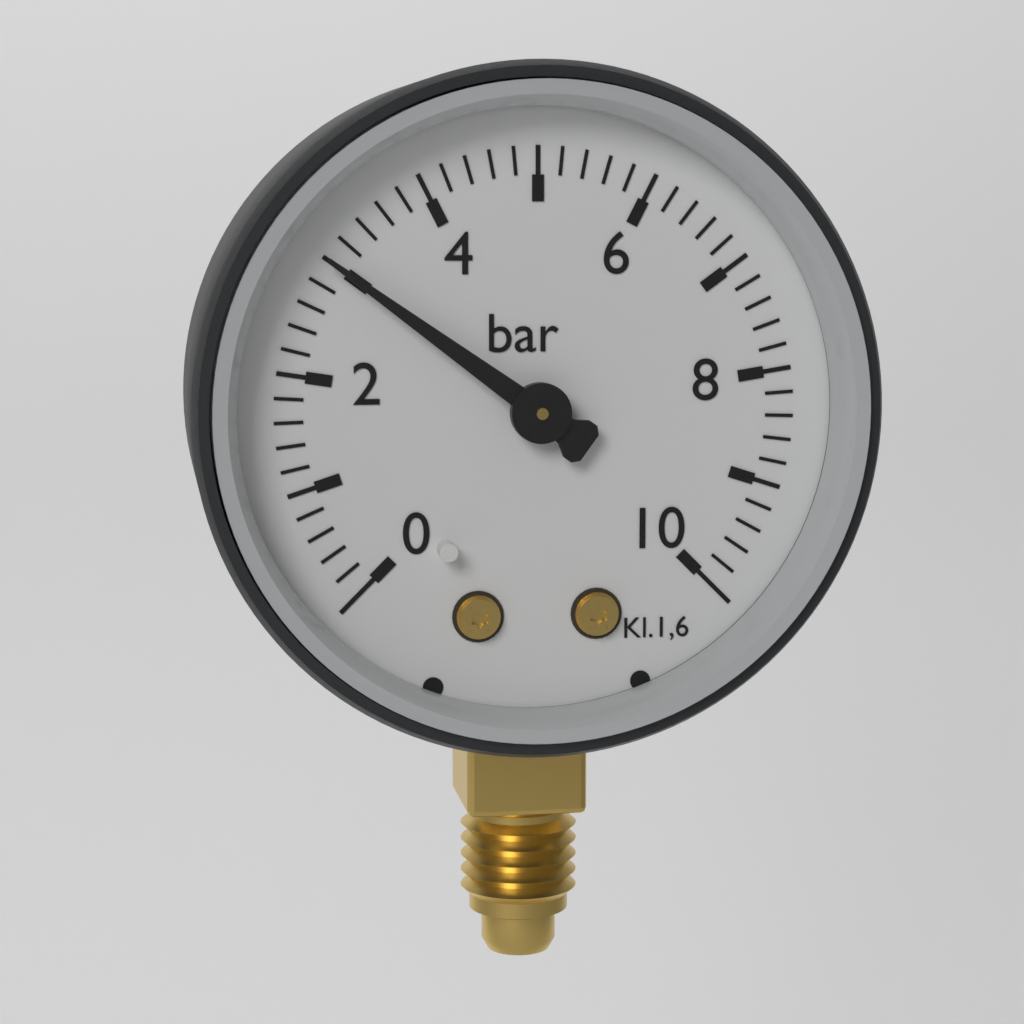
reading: 3.0 bar
